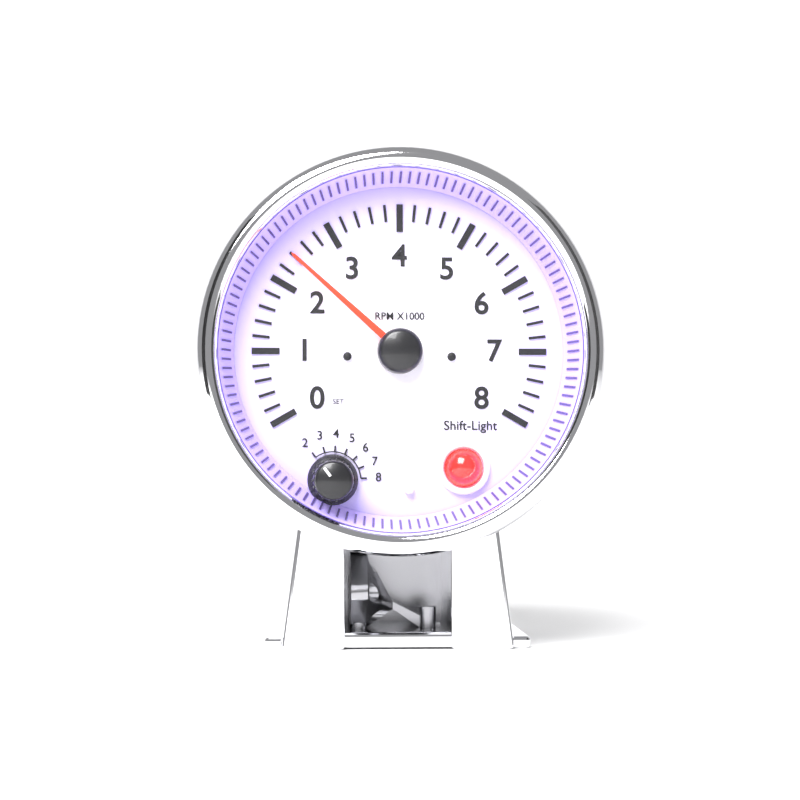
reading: 2.4 RPM x1000
